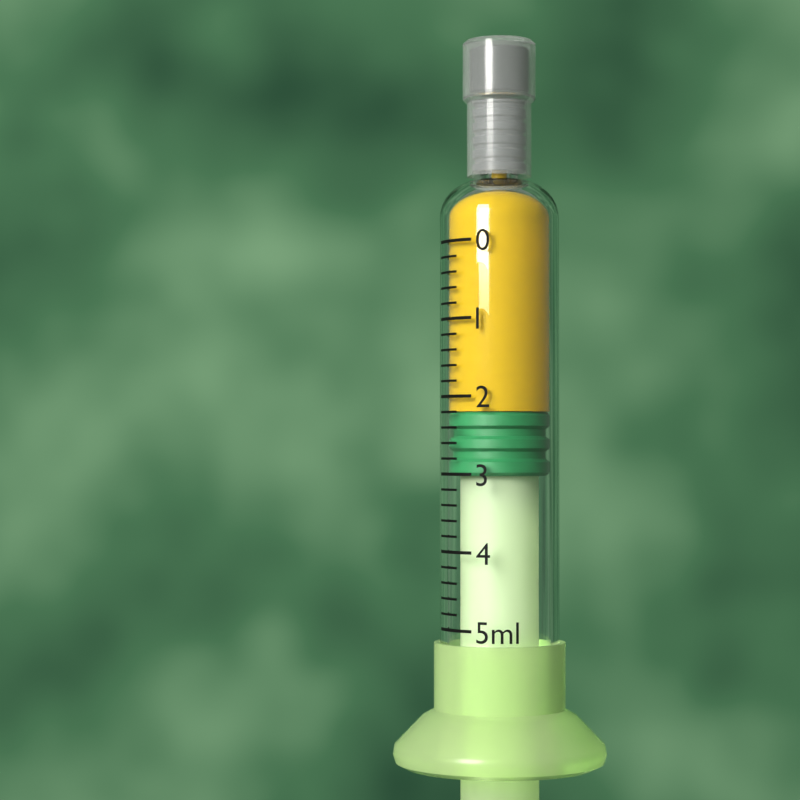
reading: 2.2 ml
